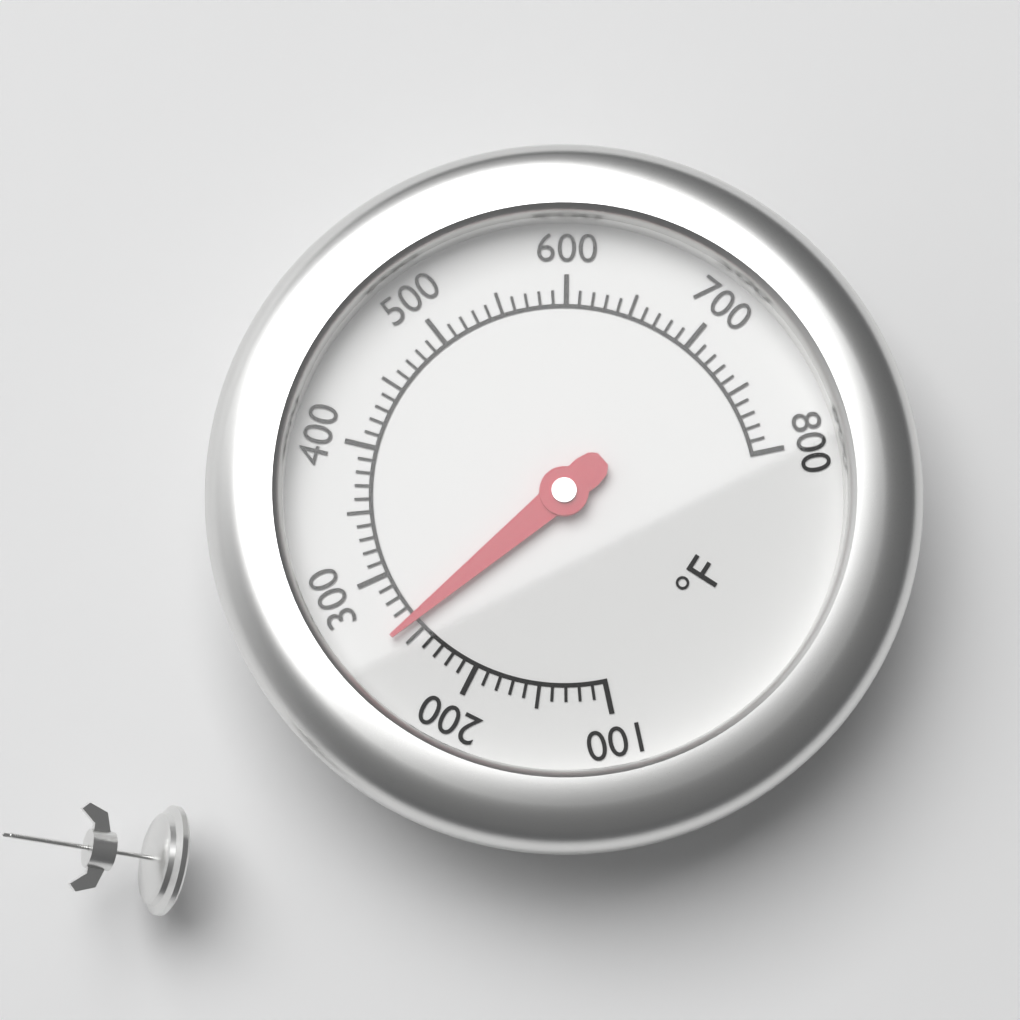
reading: 260 °F
